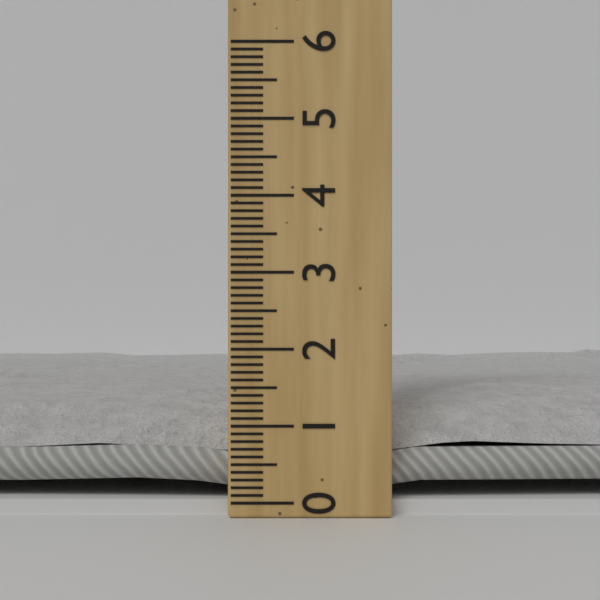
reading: 2.0 (no unit)
